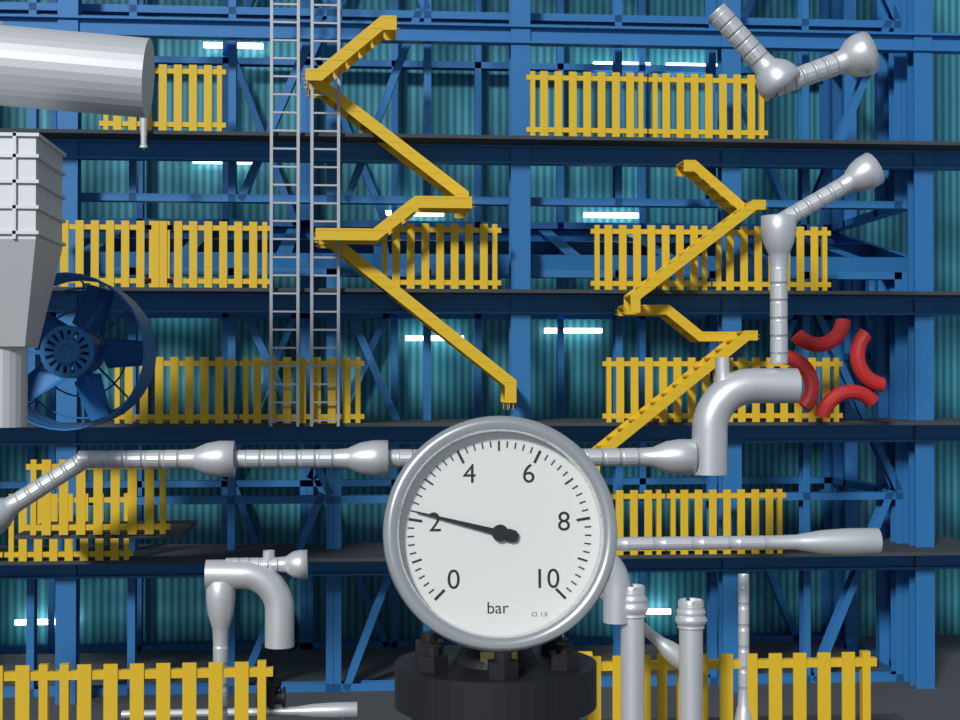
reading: 2.2 bar
